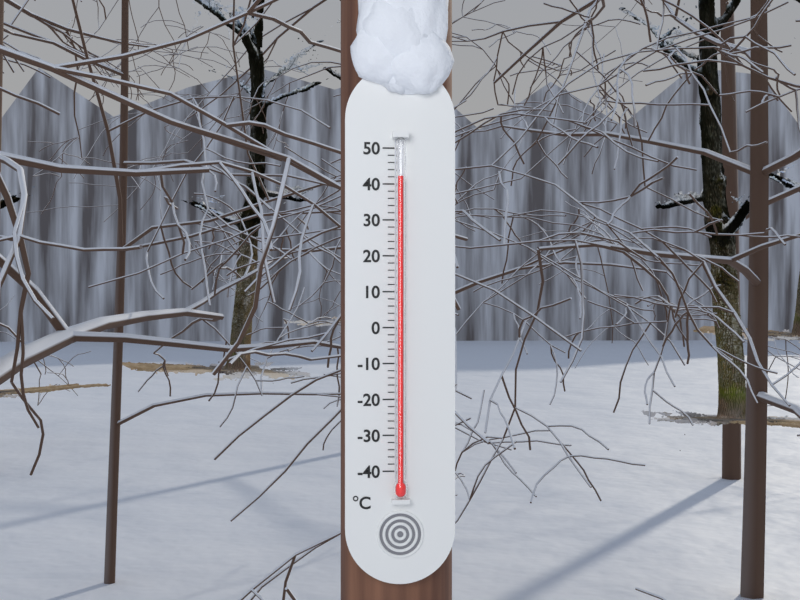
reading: 42 °C
